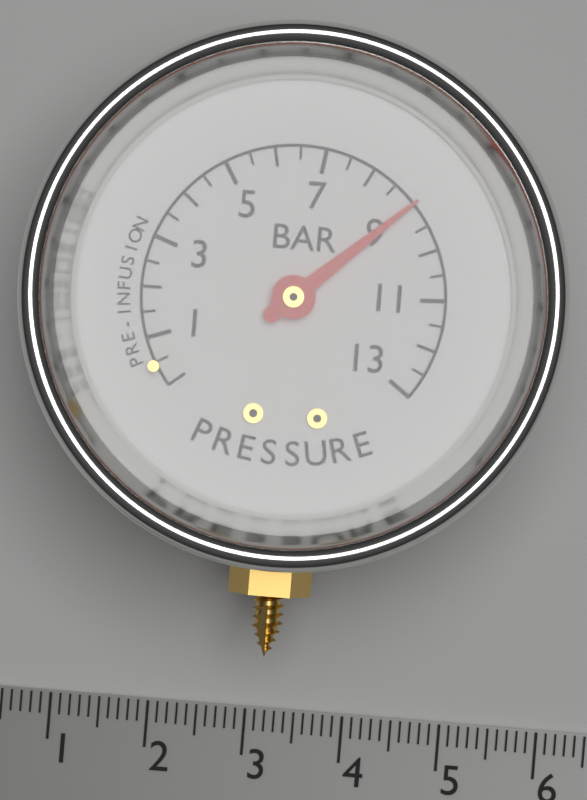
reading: 9.0 bar
